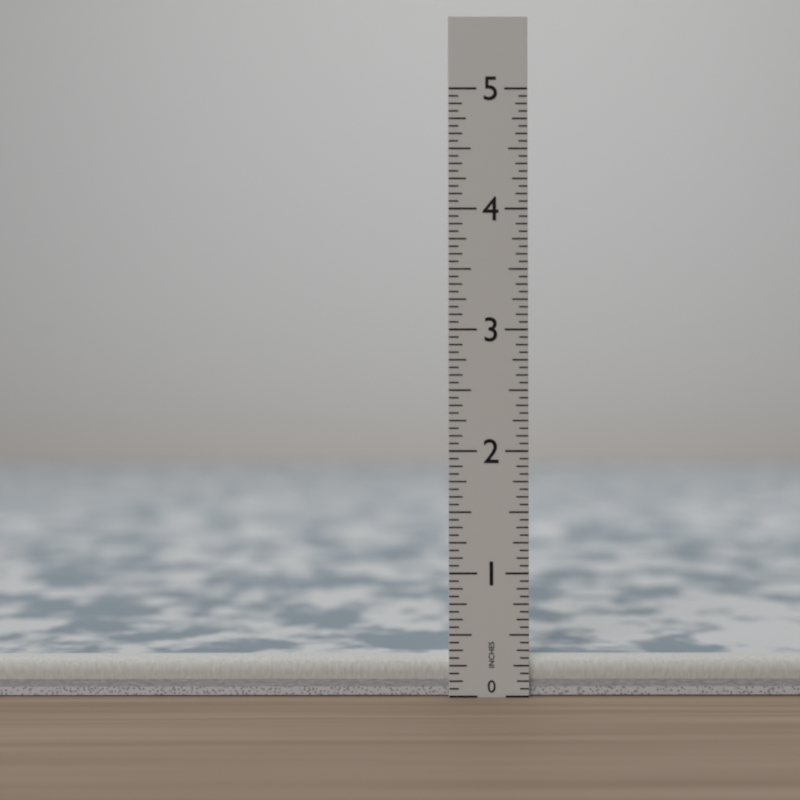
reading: 0.3125 in
